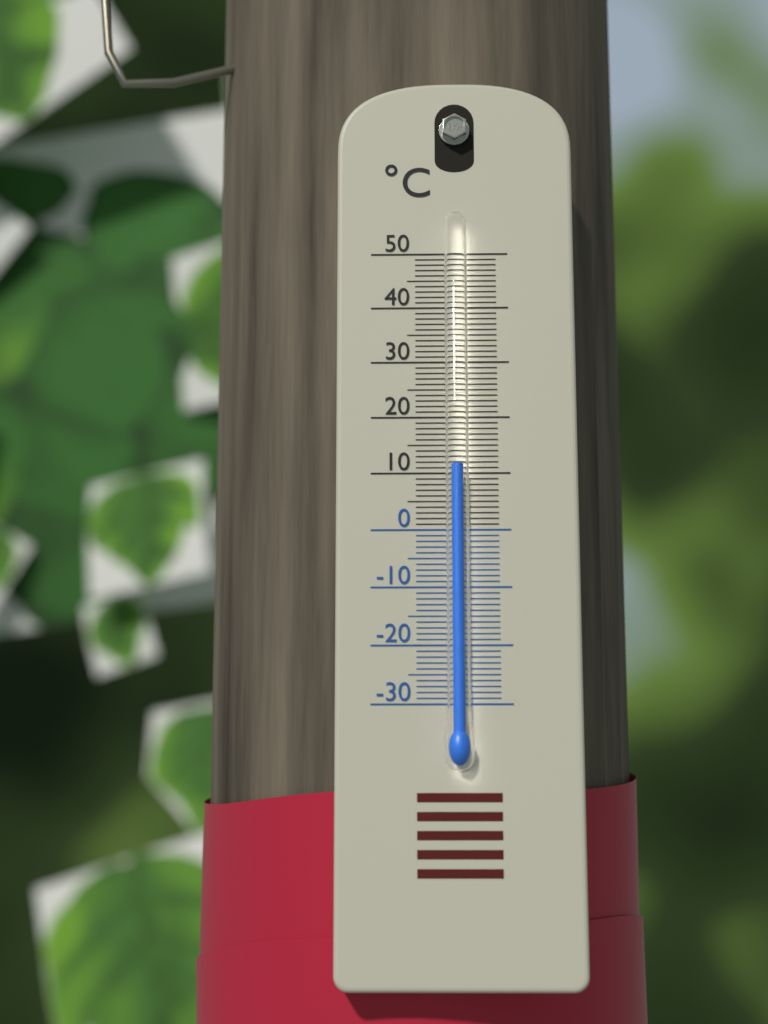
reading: 11 °C
